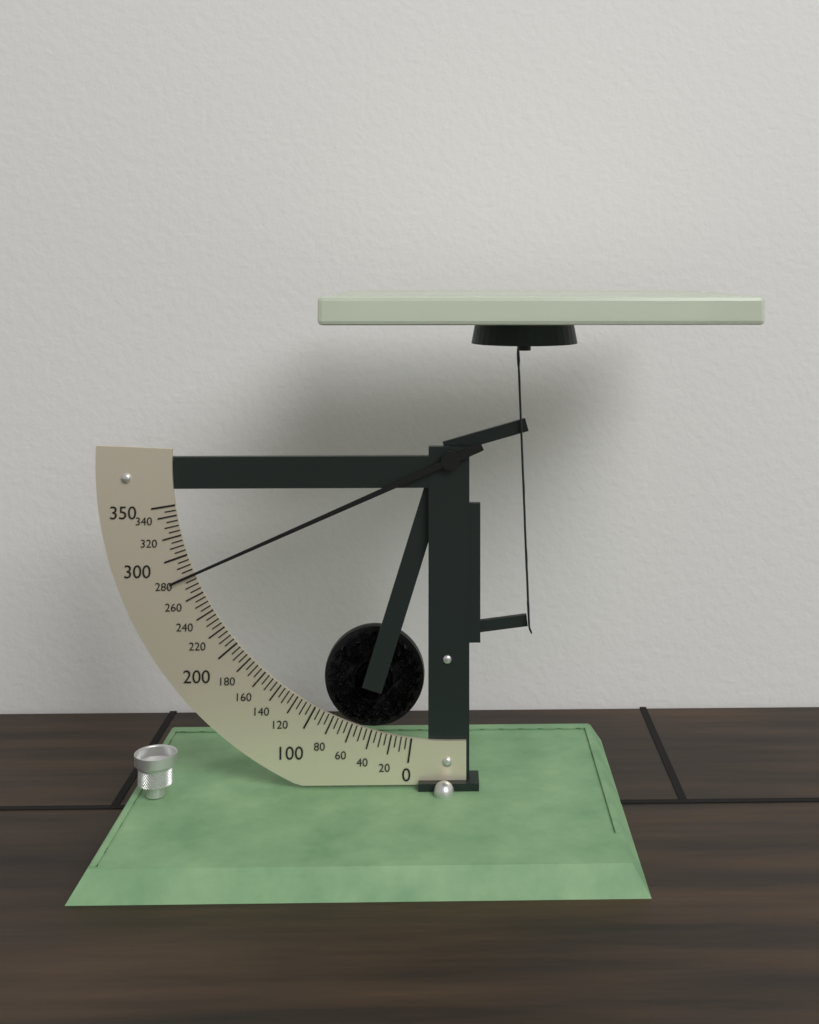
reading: 280 (no unit)
